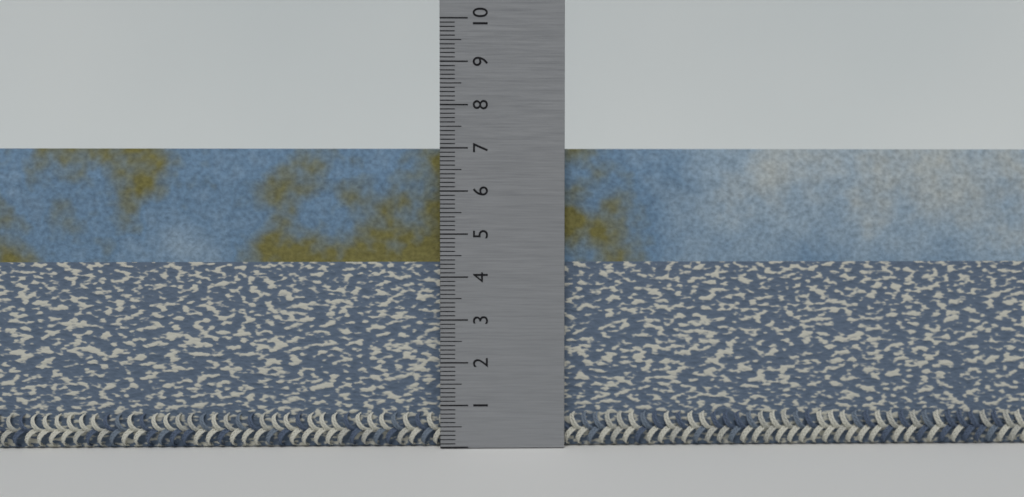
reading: 7.0 (no unit)
